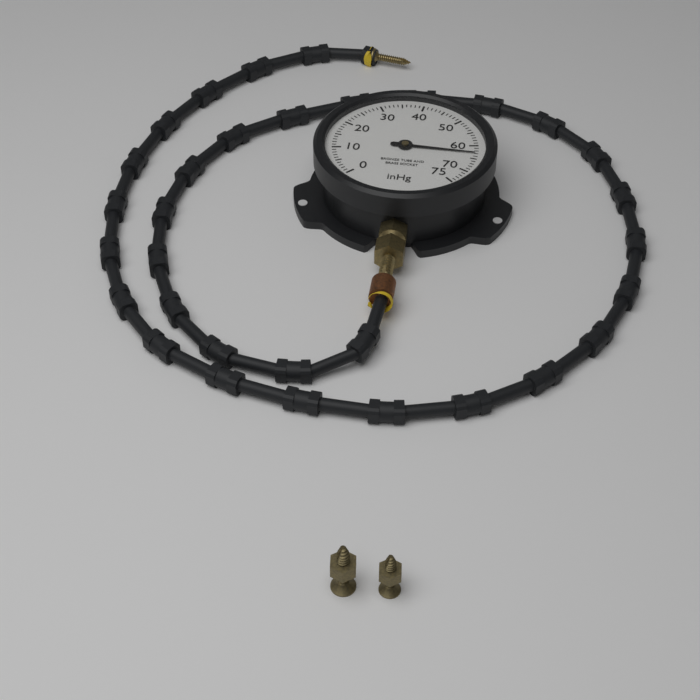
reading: 63 inHg
